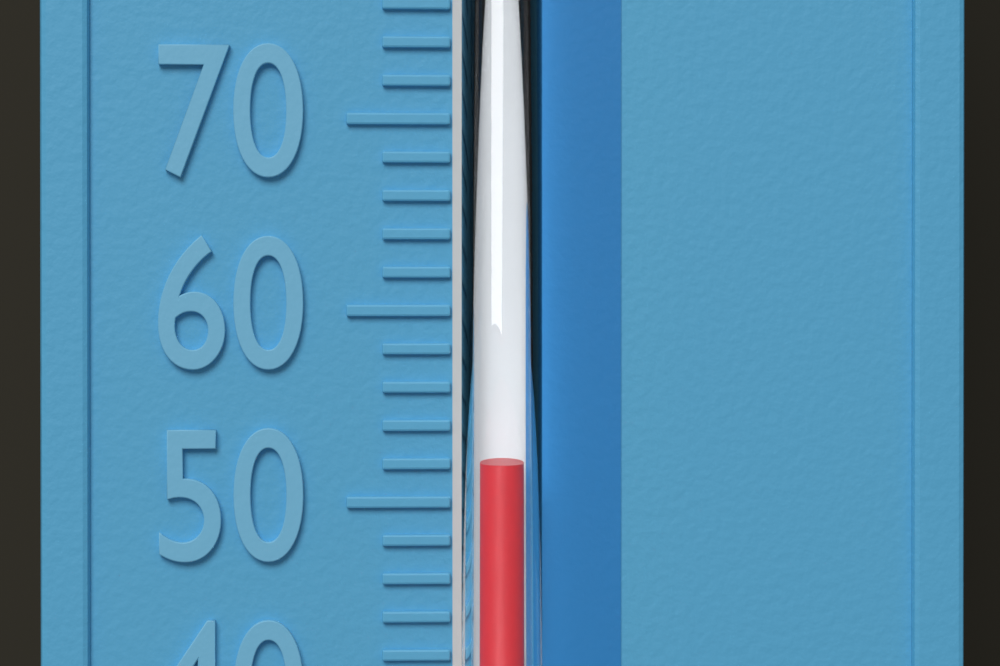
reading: 52 °F
